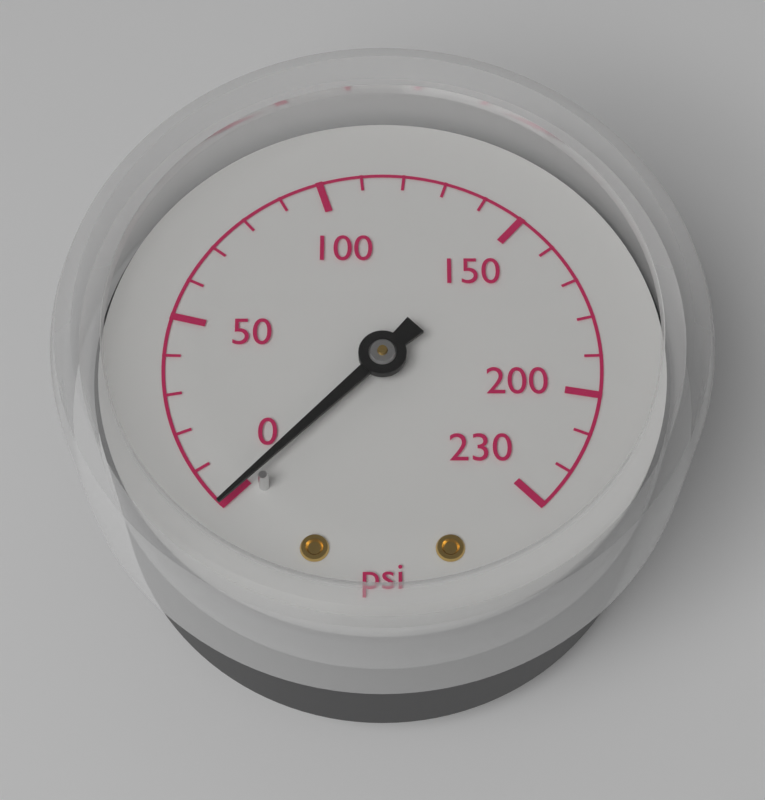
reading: 0 psi
